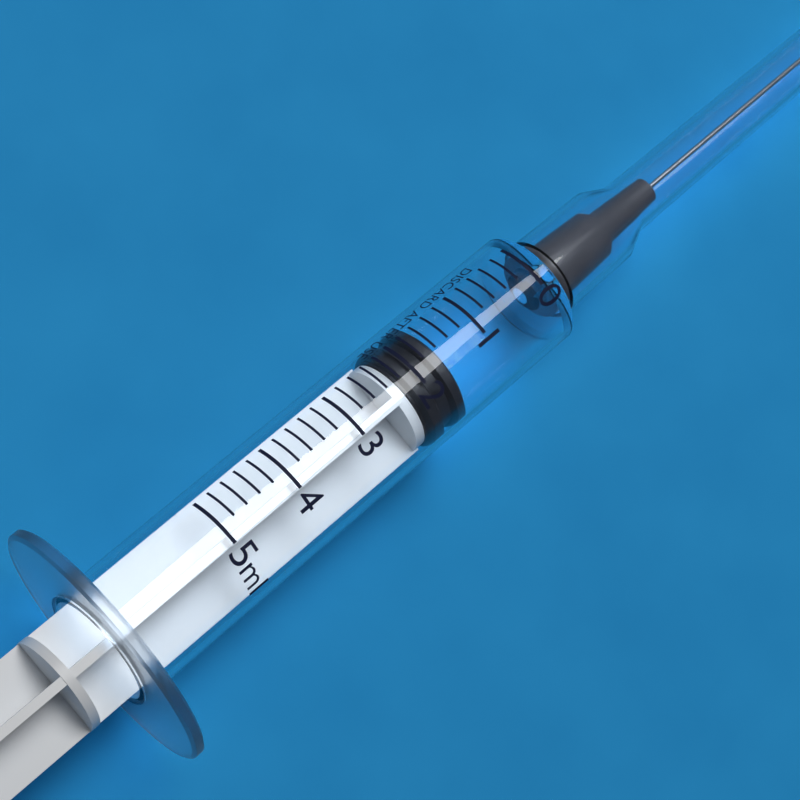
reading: 1.6 ml
